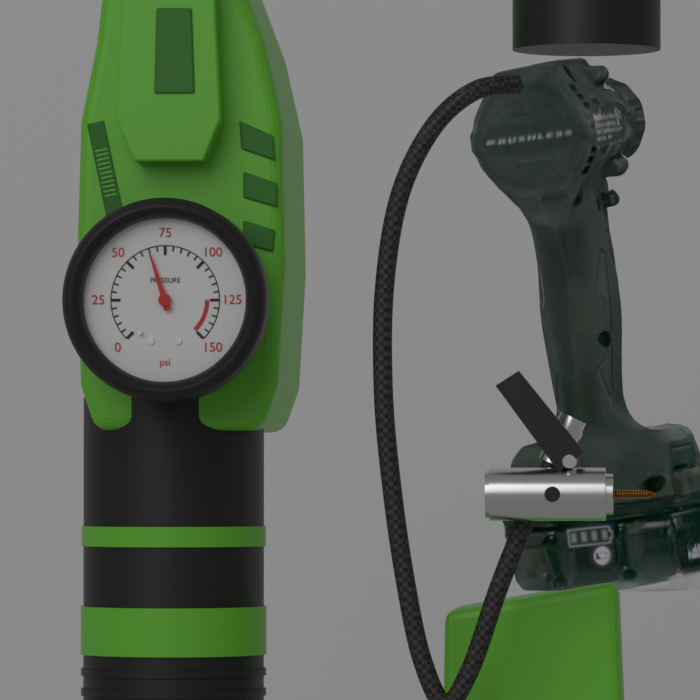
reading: 65 psi
